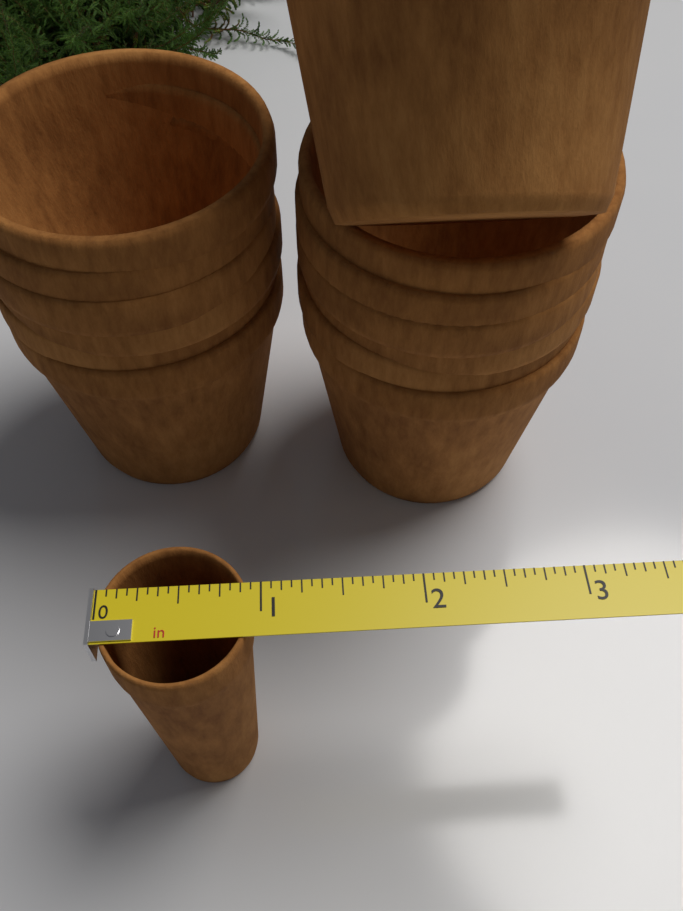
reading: 0.9375 in
